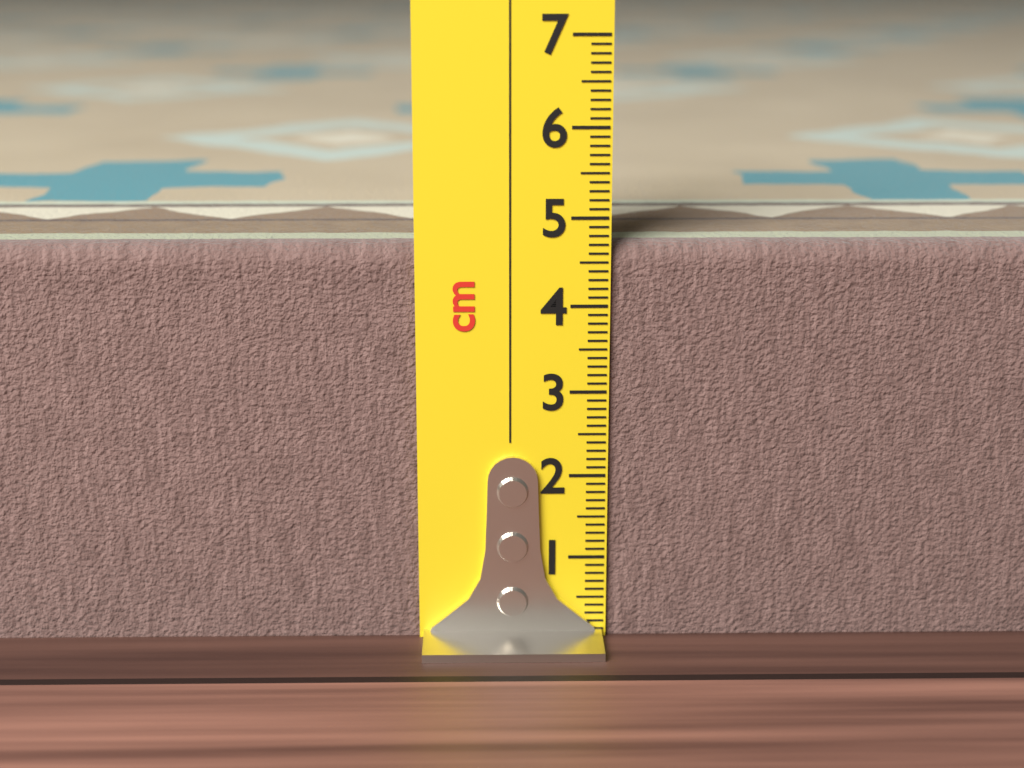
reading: 4.7 cm
